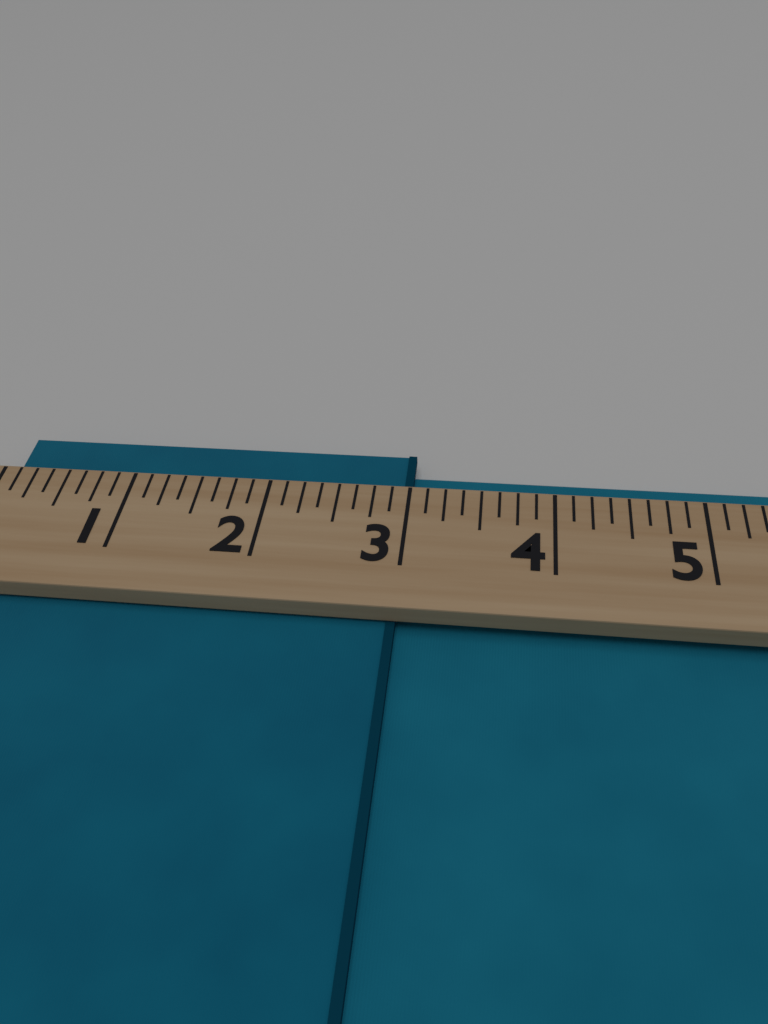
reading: 3.000 (no unit)
